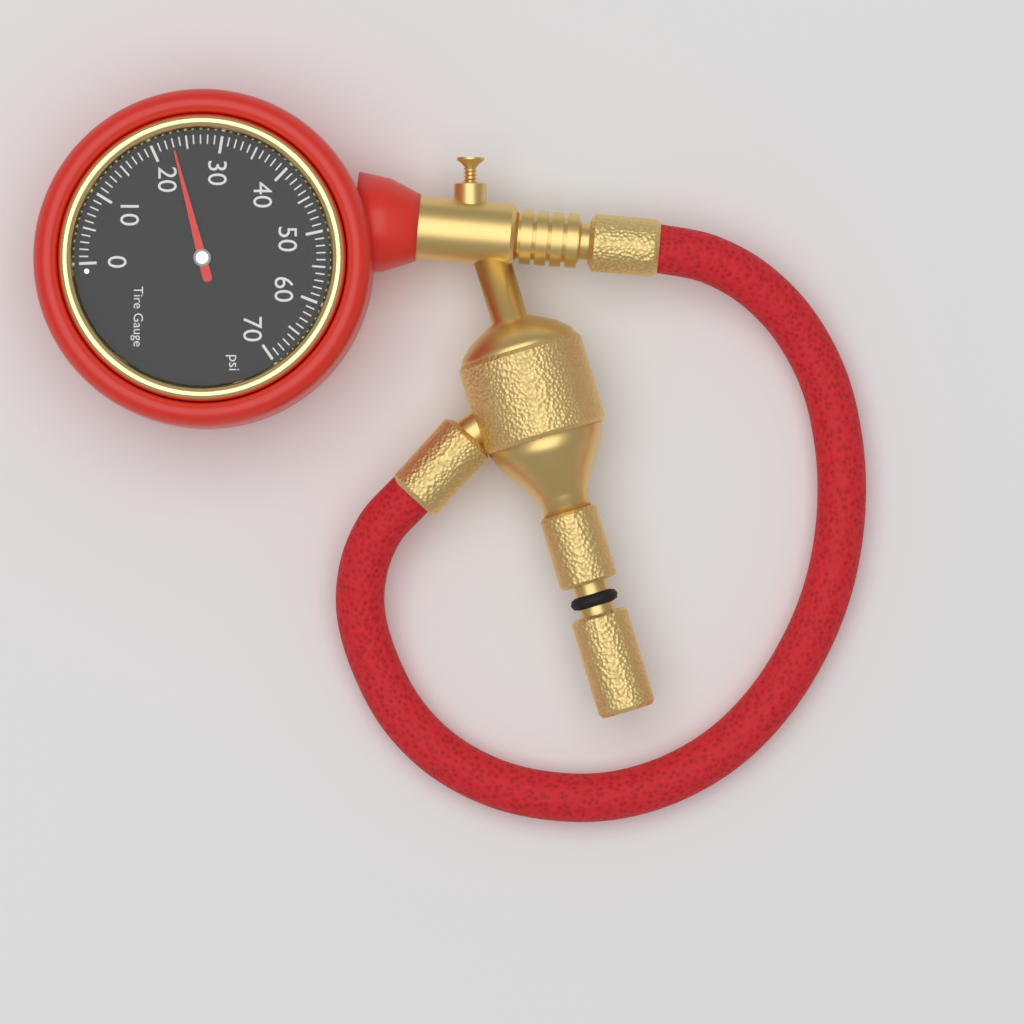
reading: 23 psi
